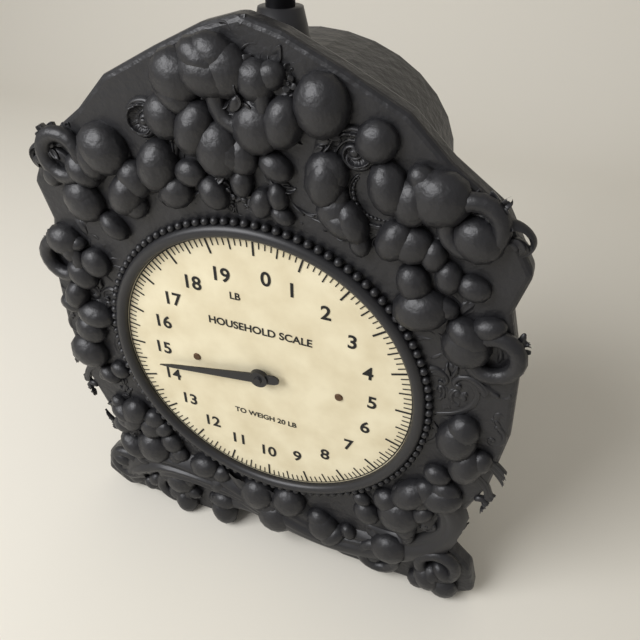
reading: 14.500 lb
